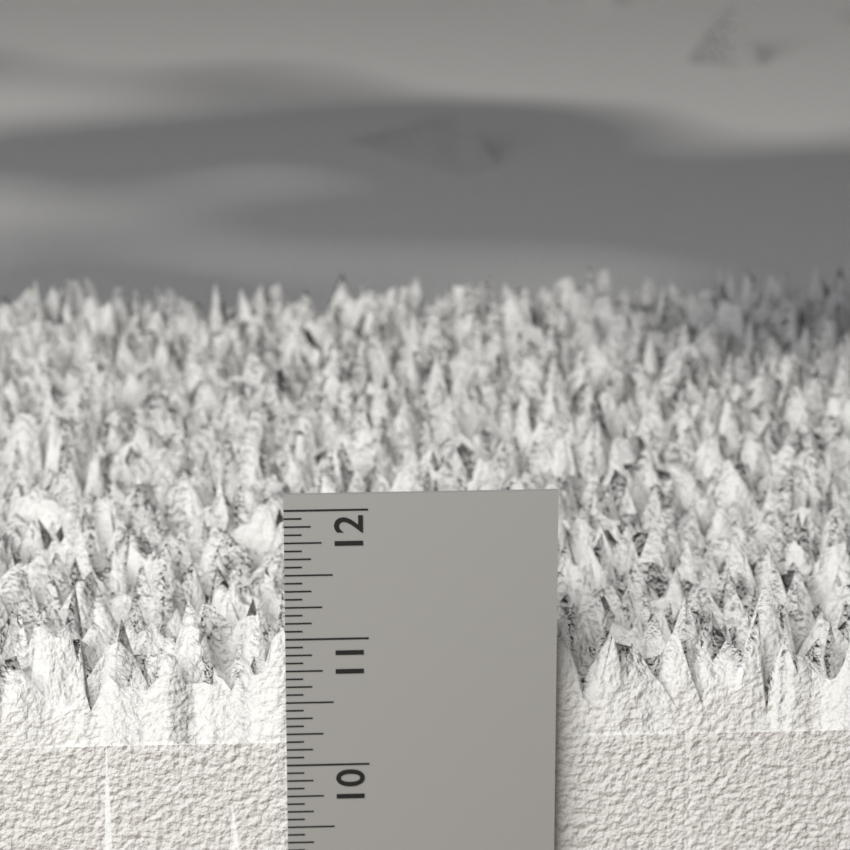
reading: 11.2500 in
